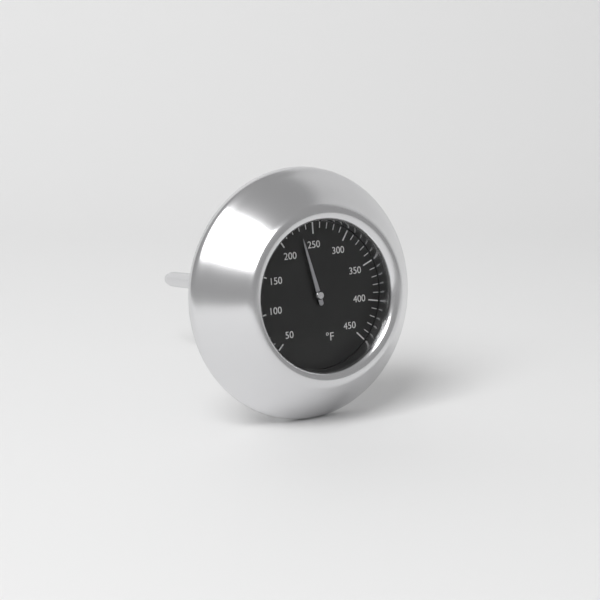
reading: 230 °F
